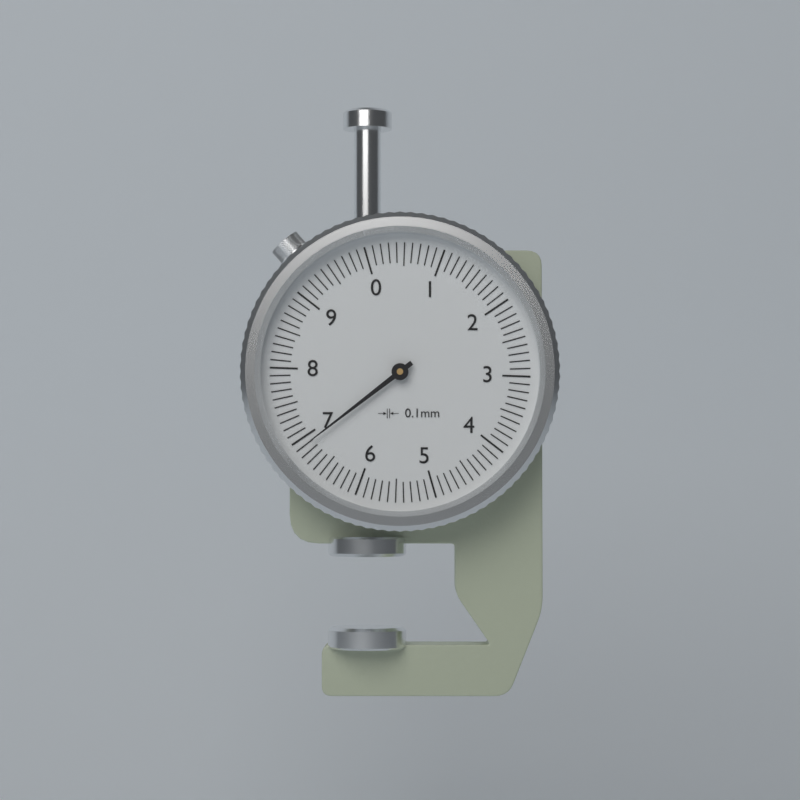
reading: 6.9 mm
